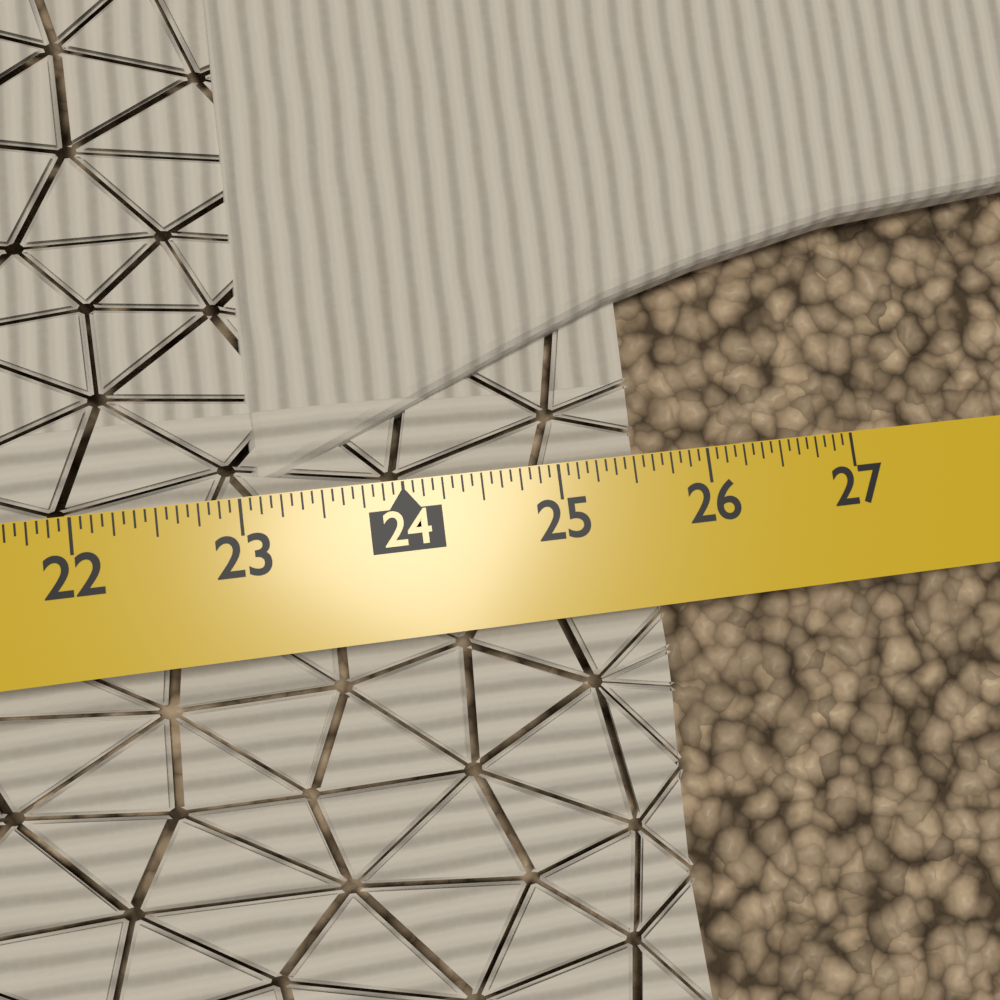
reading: 25.6250 in
